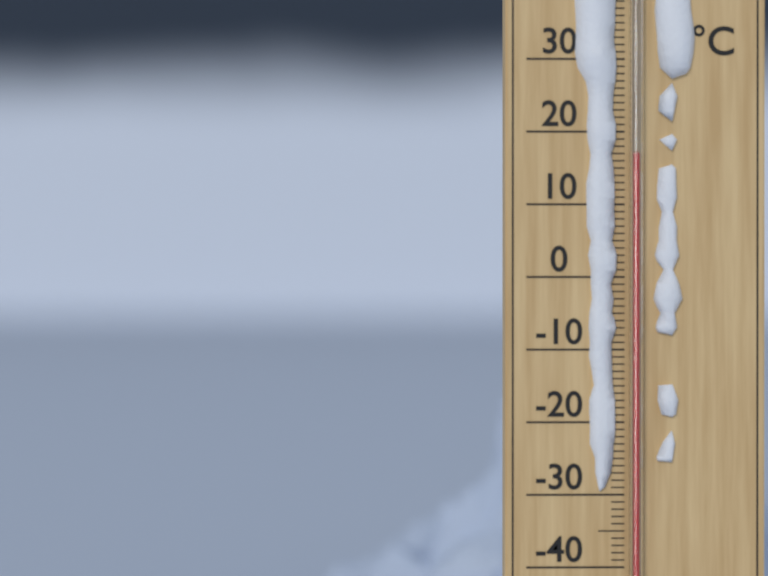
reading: 17 °C
